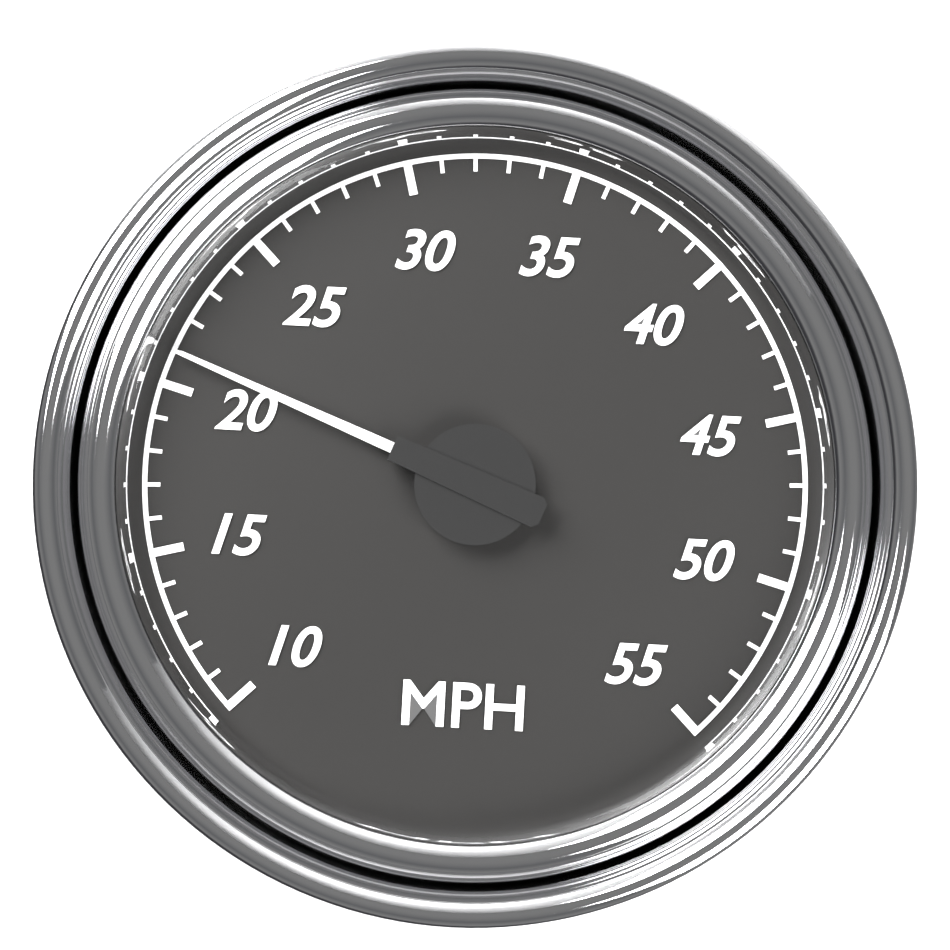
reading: 21 MPH
